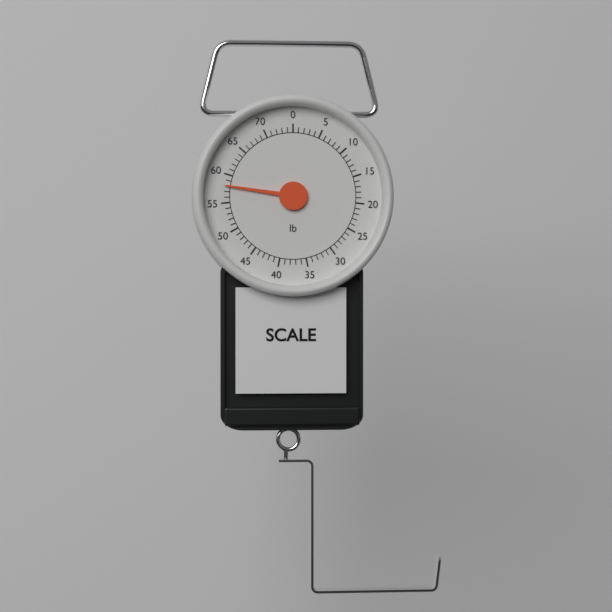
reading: 58 lb
